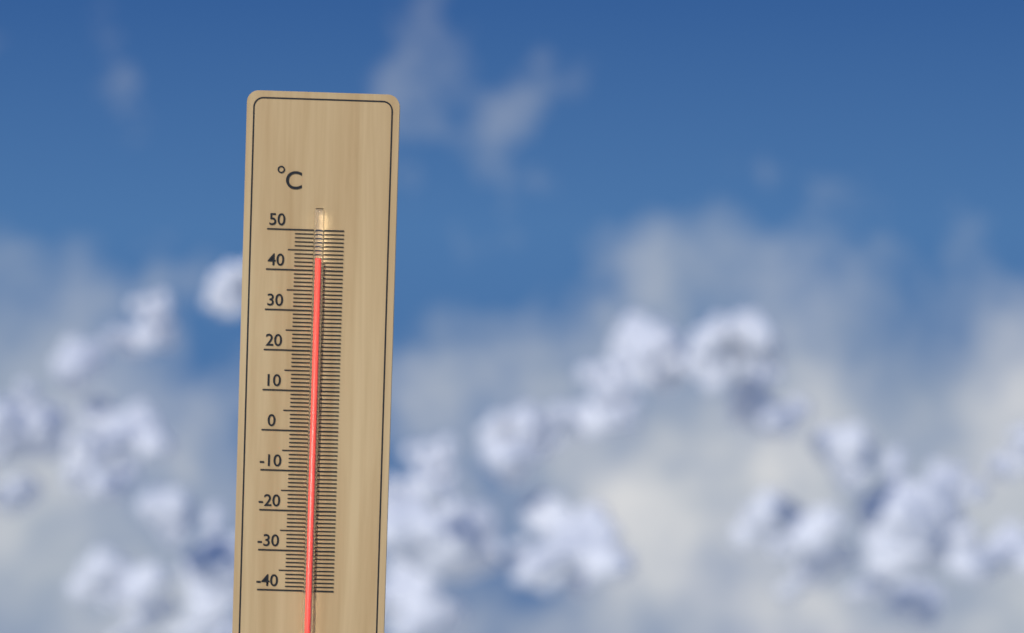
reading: 43 °C
